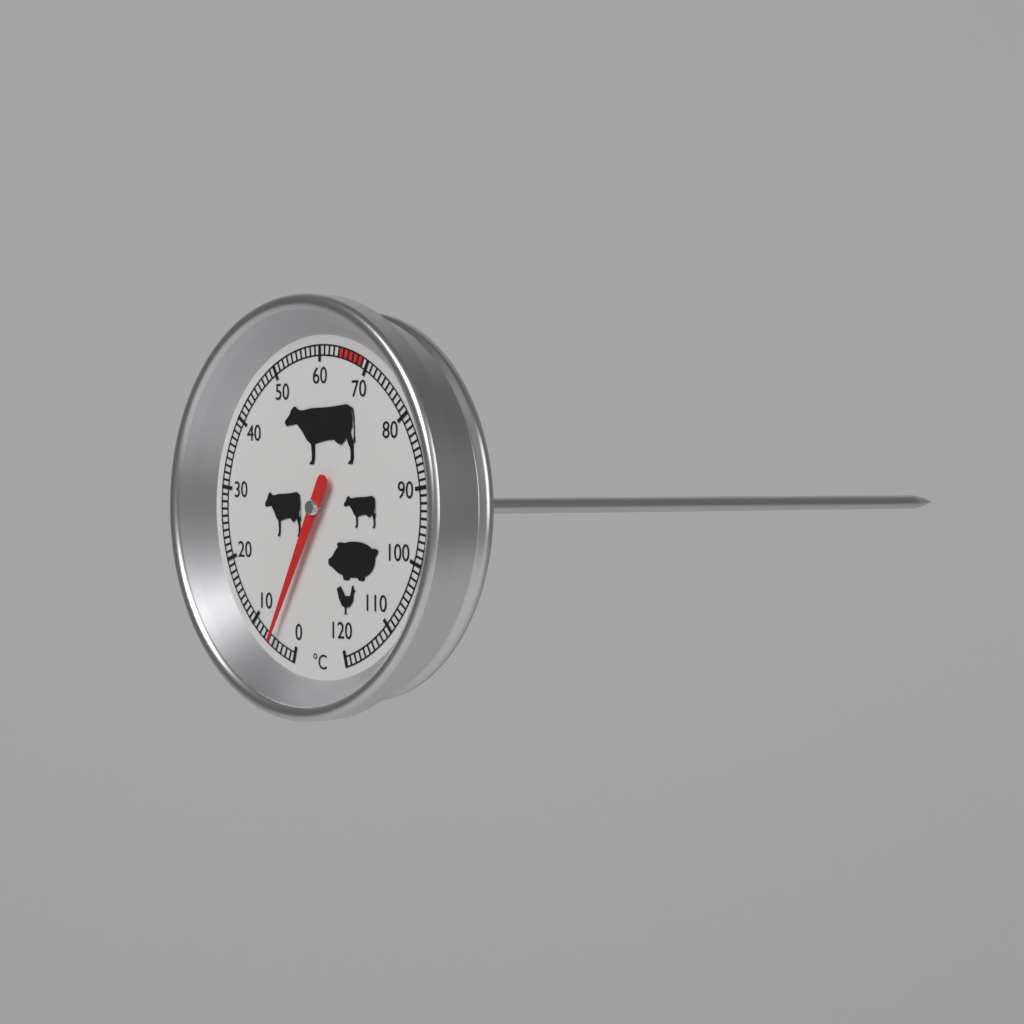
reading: 5 °C
